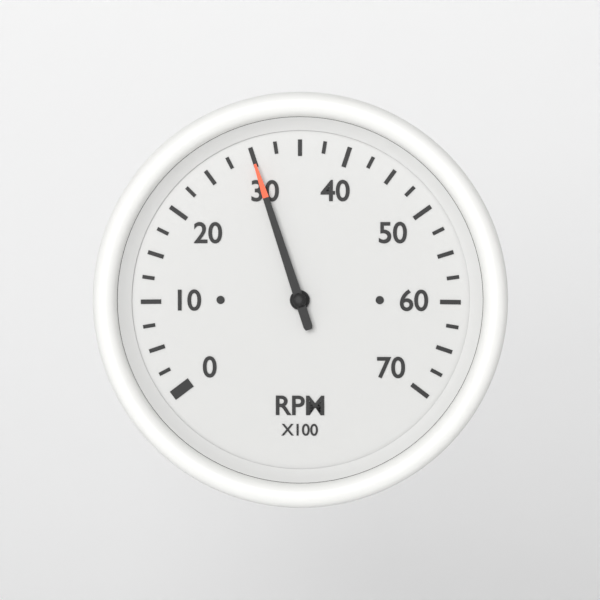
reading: 30.0 RPM x100
